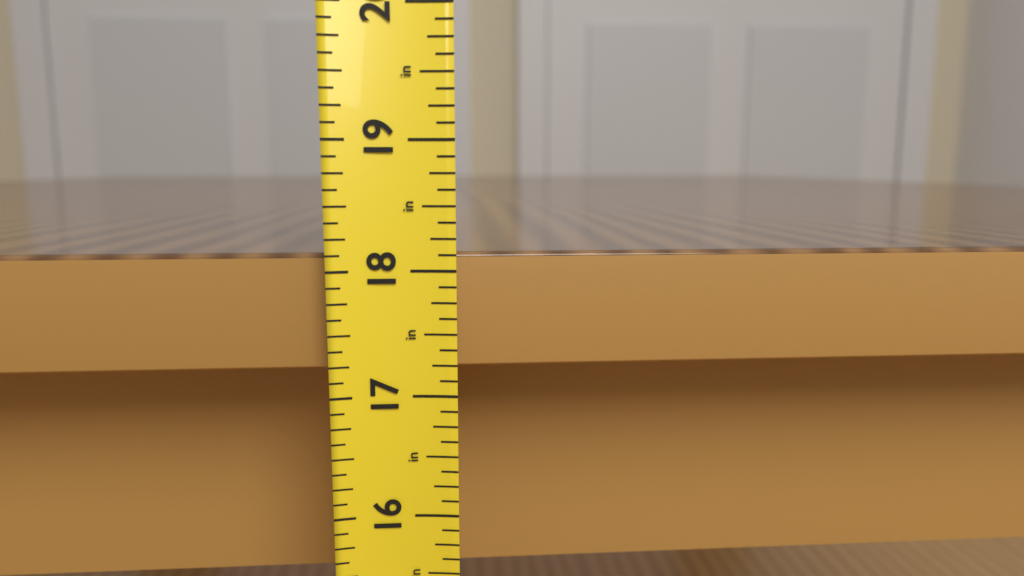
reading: 18.125 in
